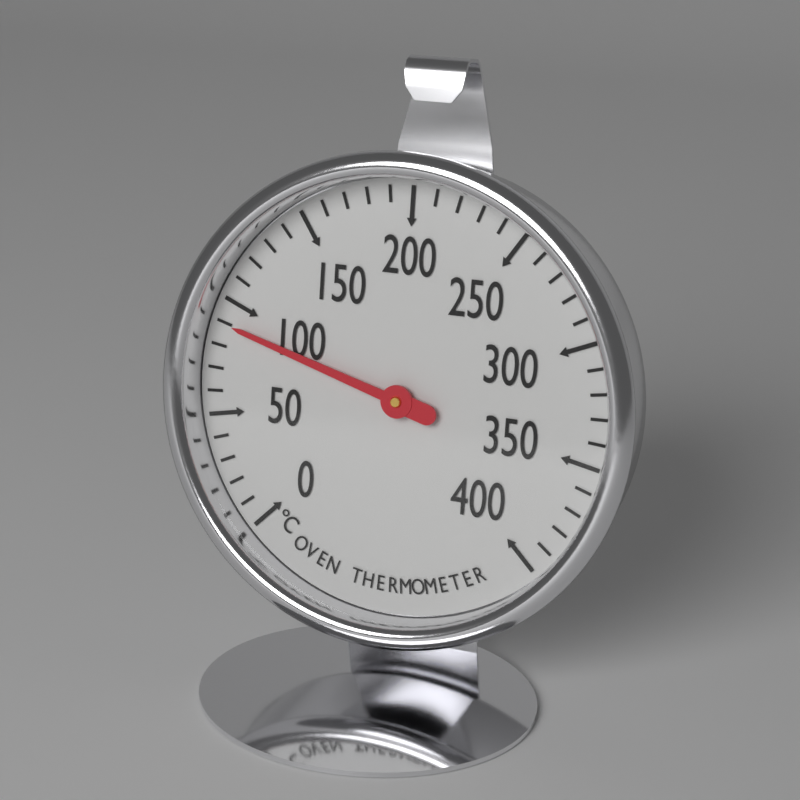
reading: 90 °C
